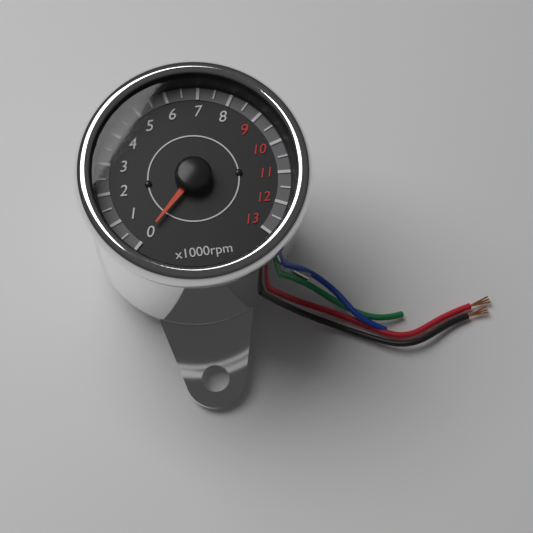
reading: 0 rpm
